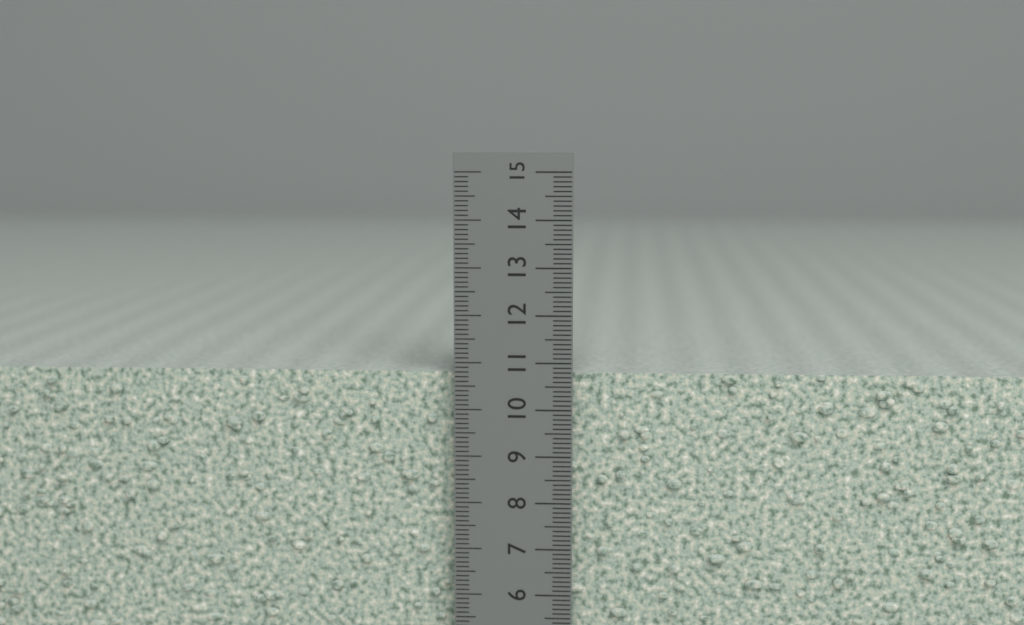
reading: 10.8 cm
